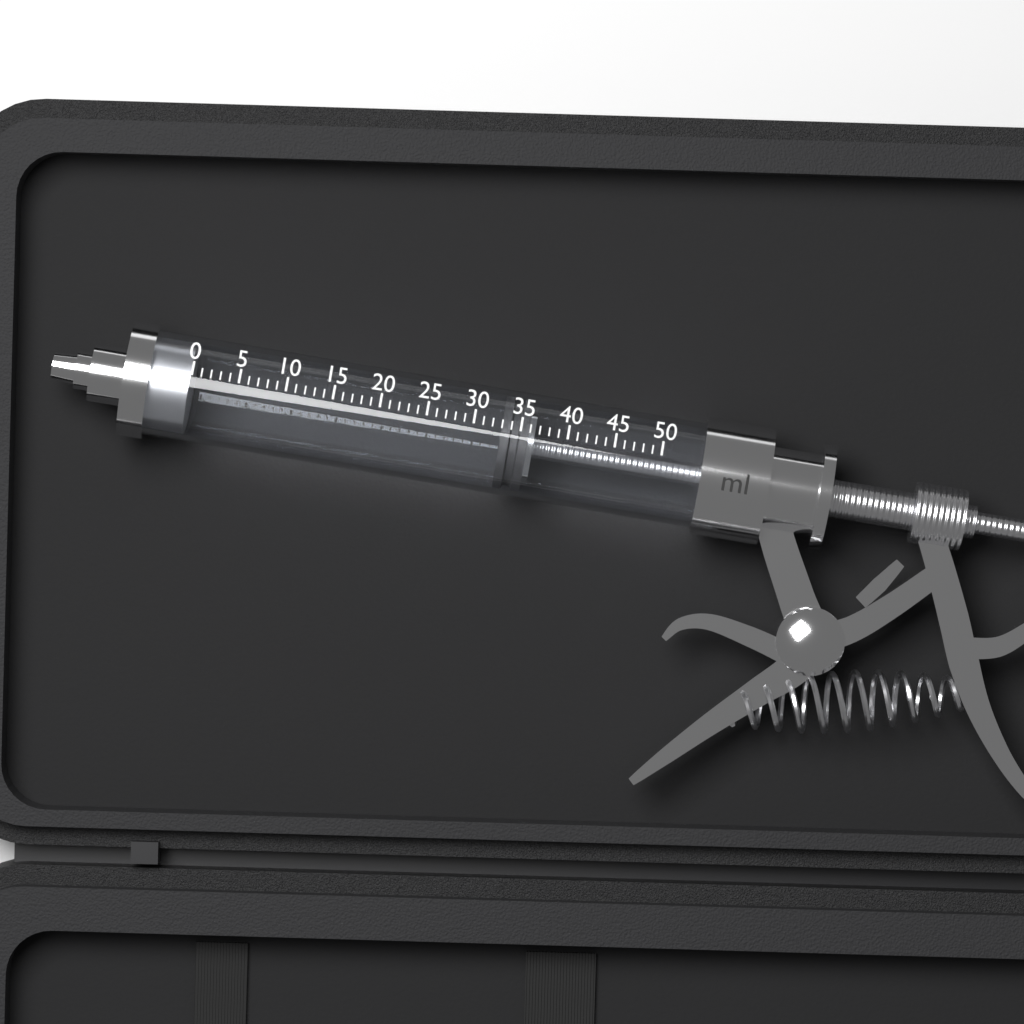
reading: 33 ml
